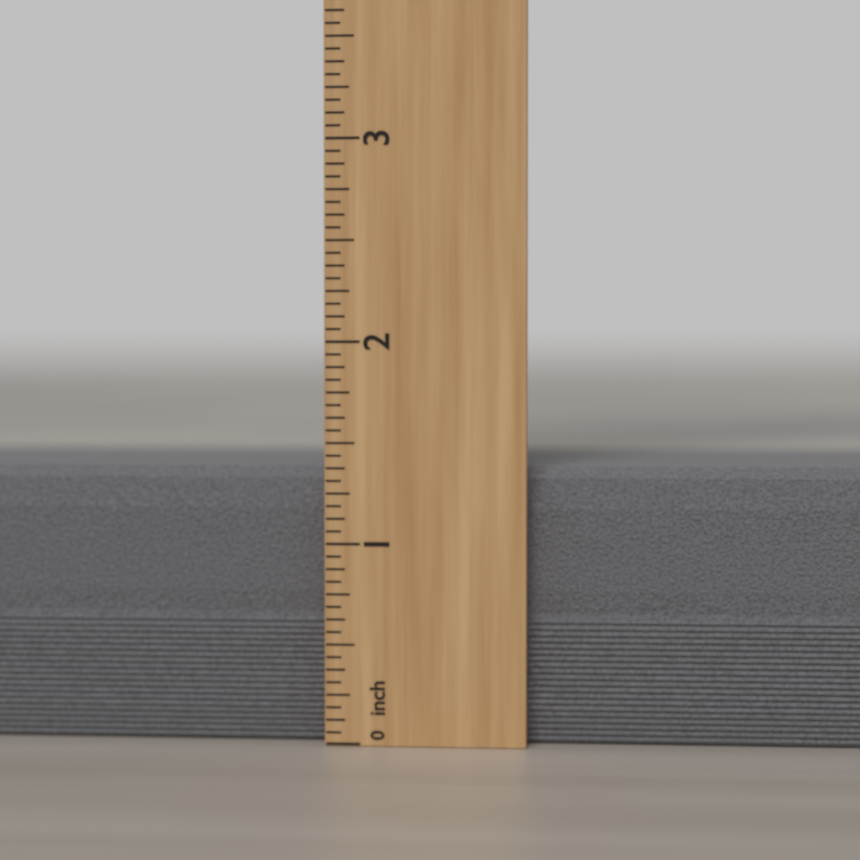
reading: 1.3750 inch
